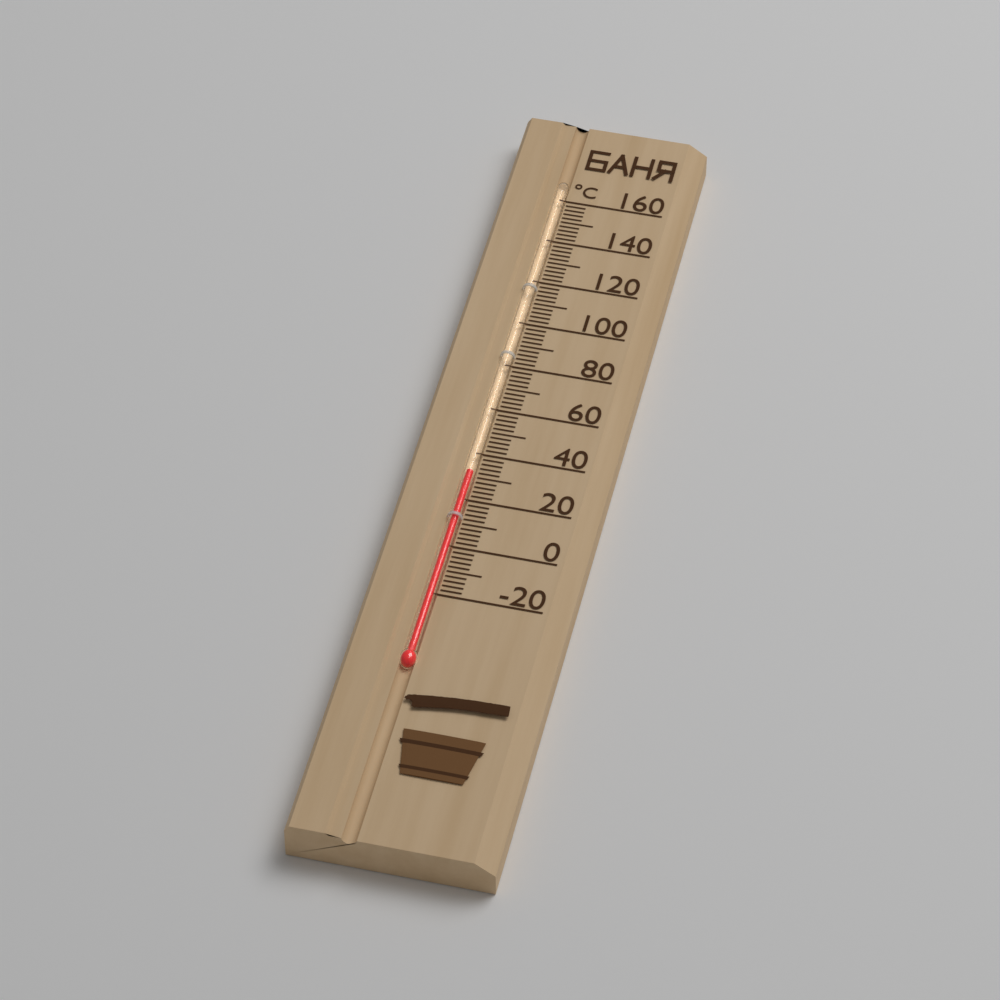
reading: 32 °C
